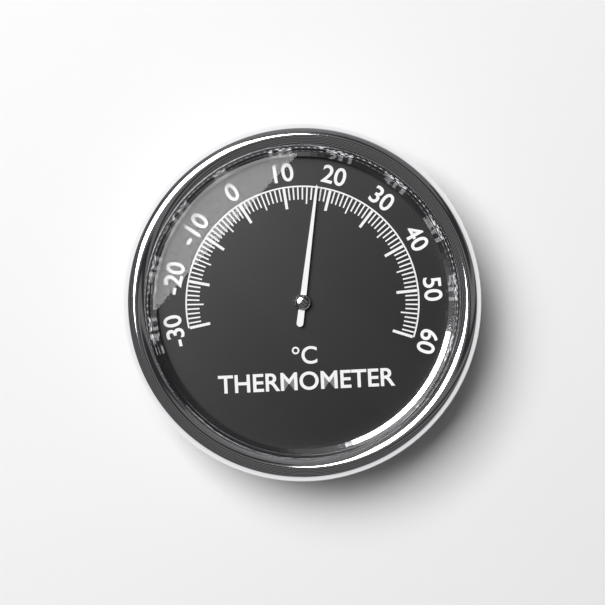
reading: 17 °C
